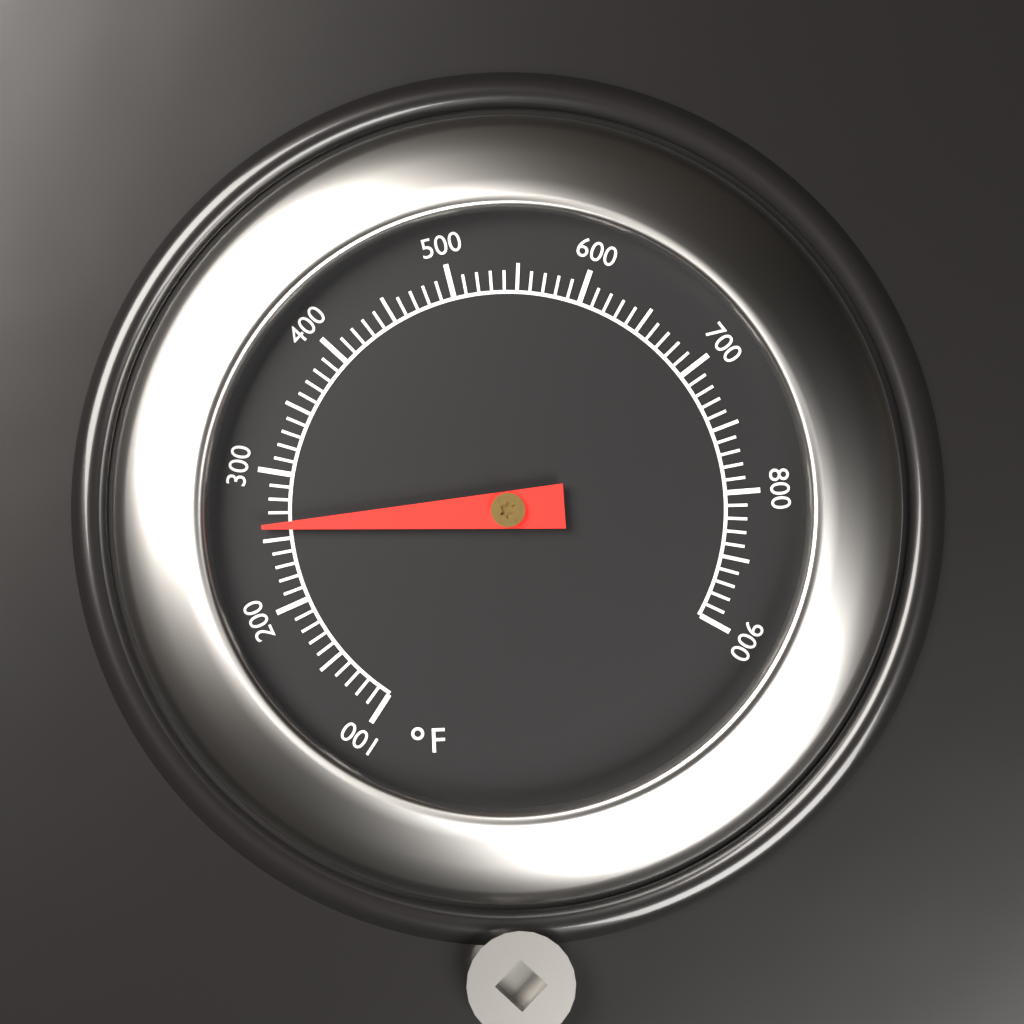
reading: 260 °F
